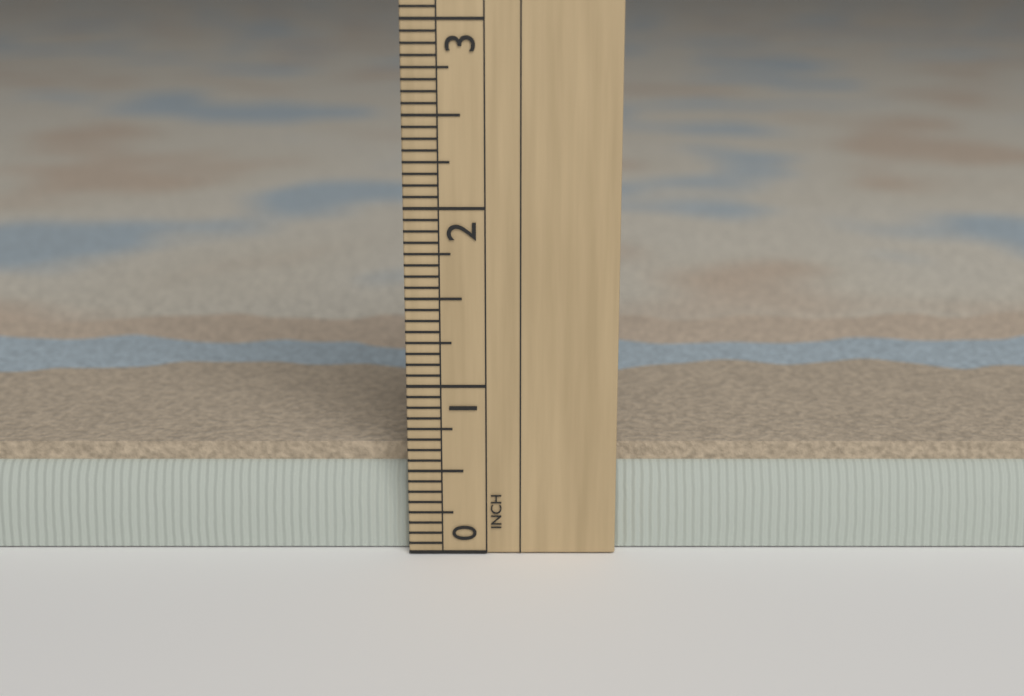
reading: 0.6250 in
